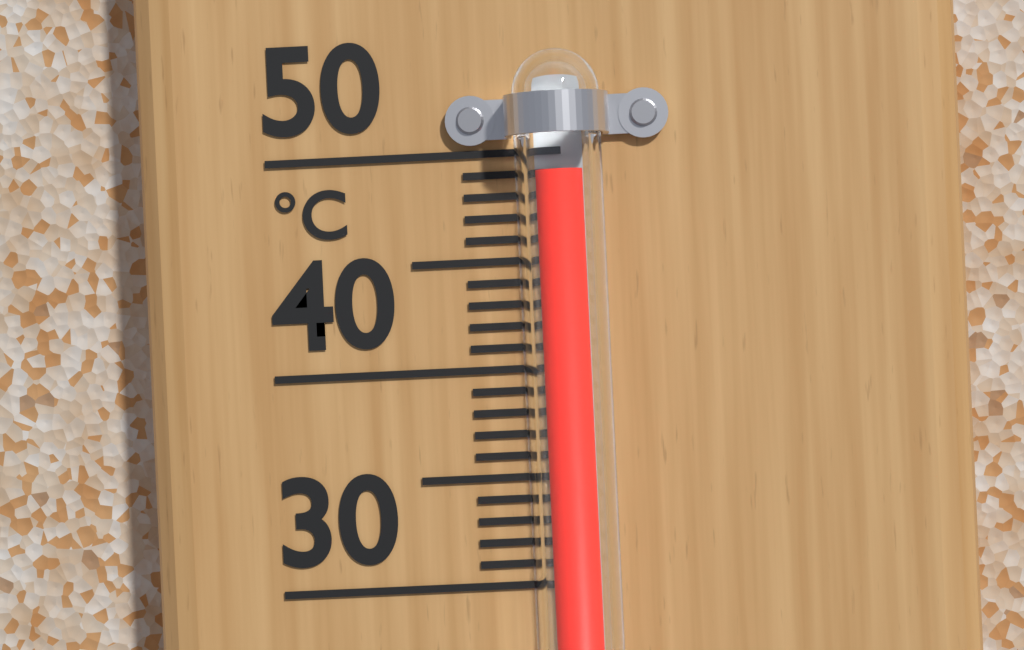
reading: 49 °C
